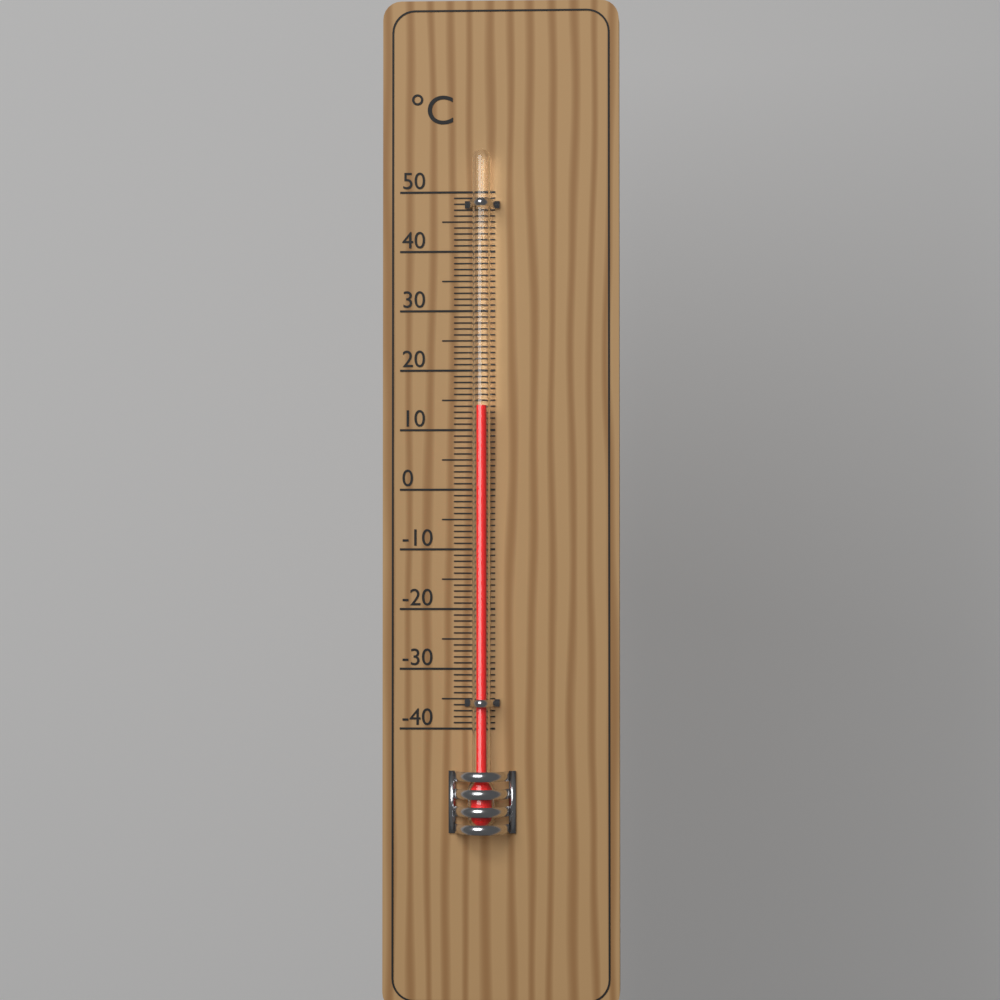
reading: 14 °C
